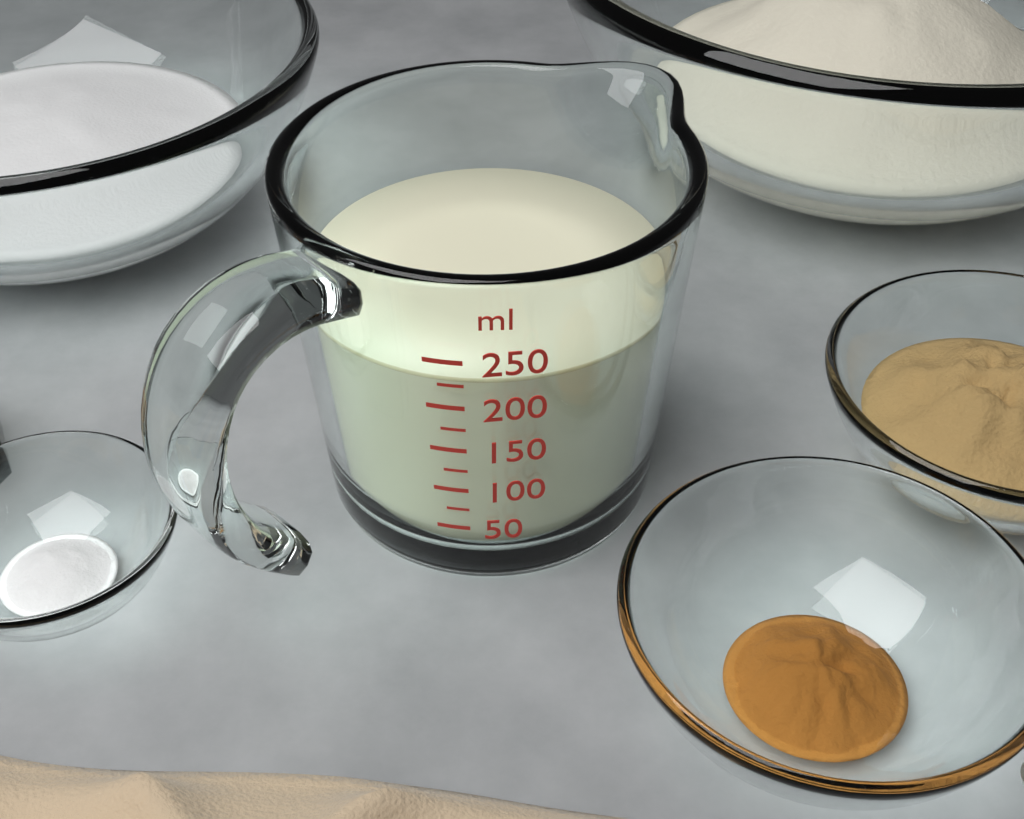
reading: 225 ml
